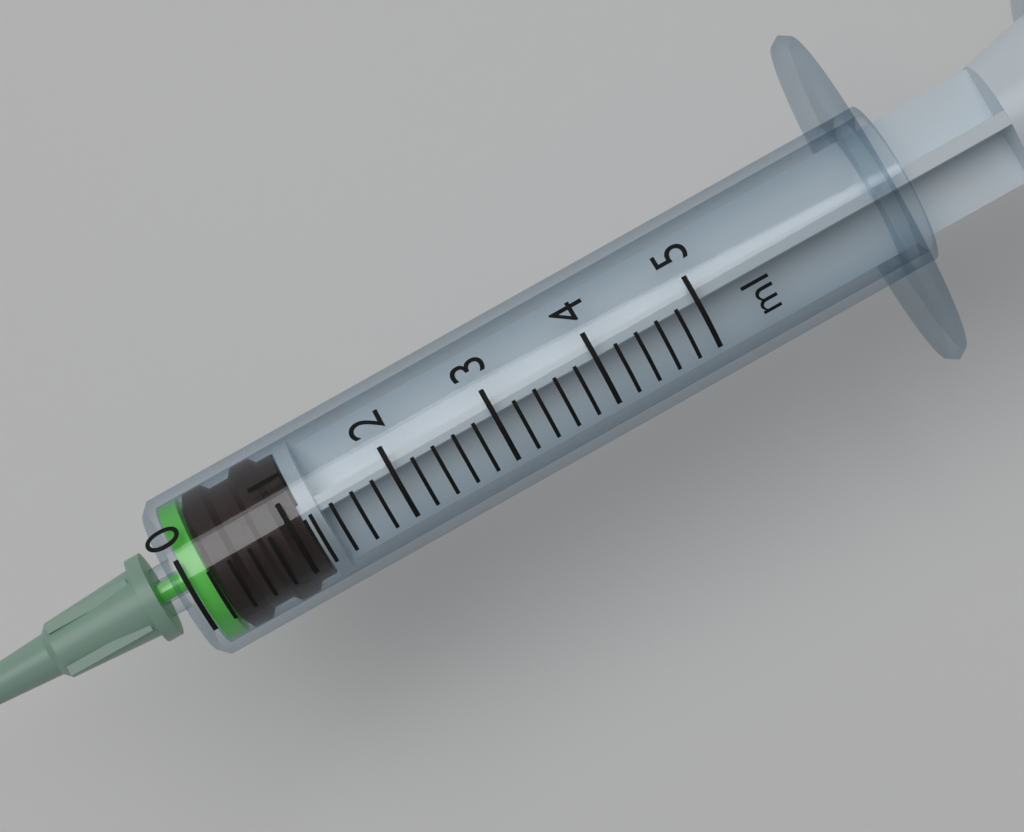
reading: 0.2 ml
